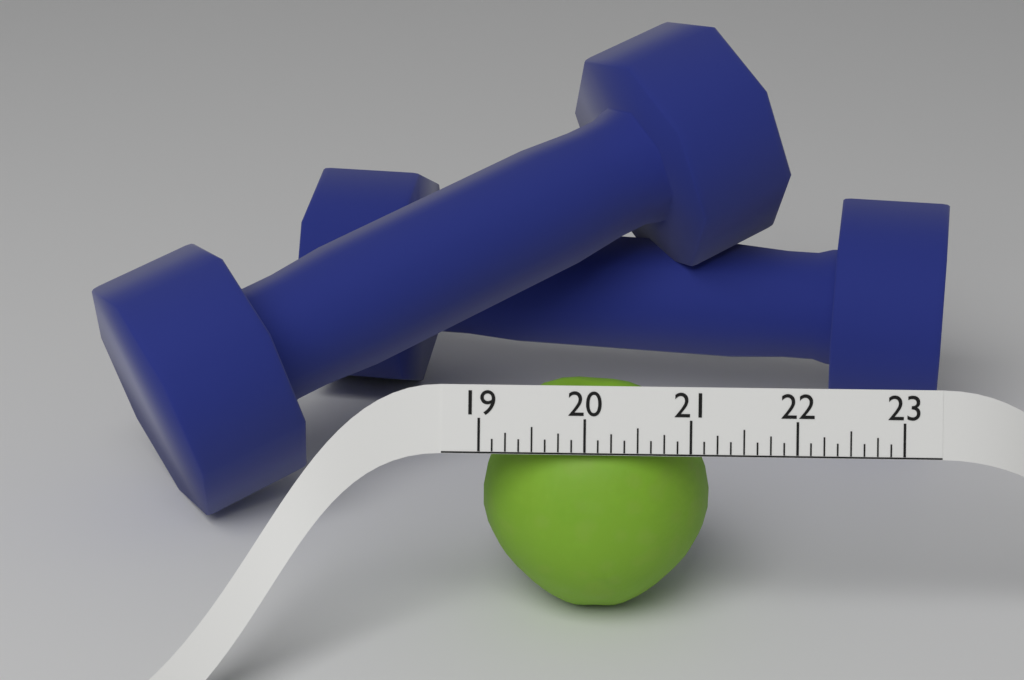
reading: 21.250 (no unit)
